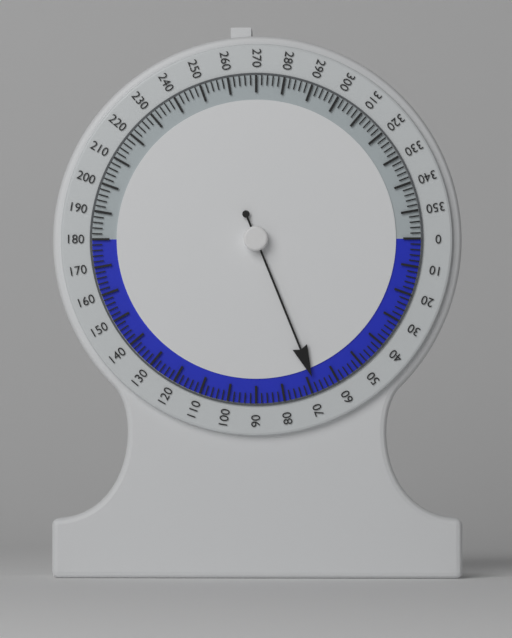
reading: 68 (no unit)
